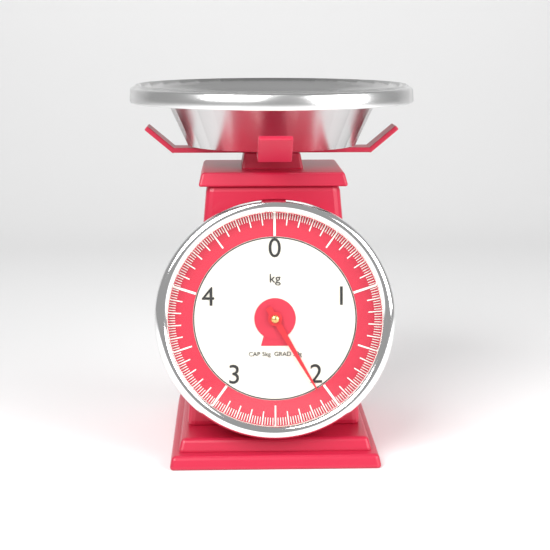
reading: 2.08 kg
